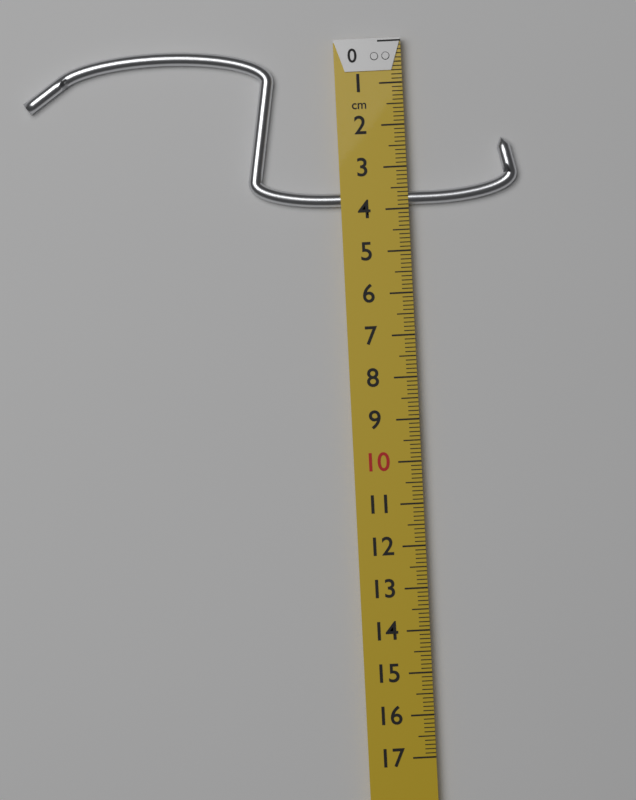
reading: 3.9 cm
